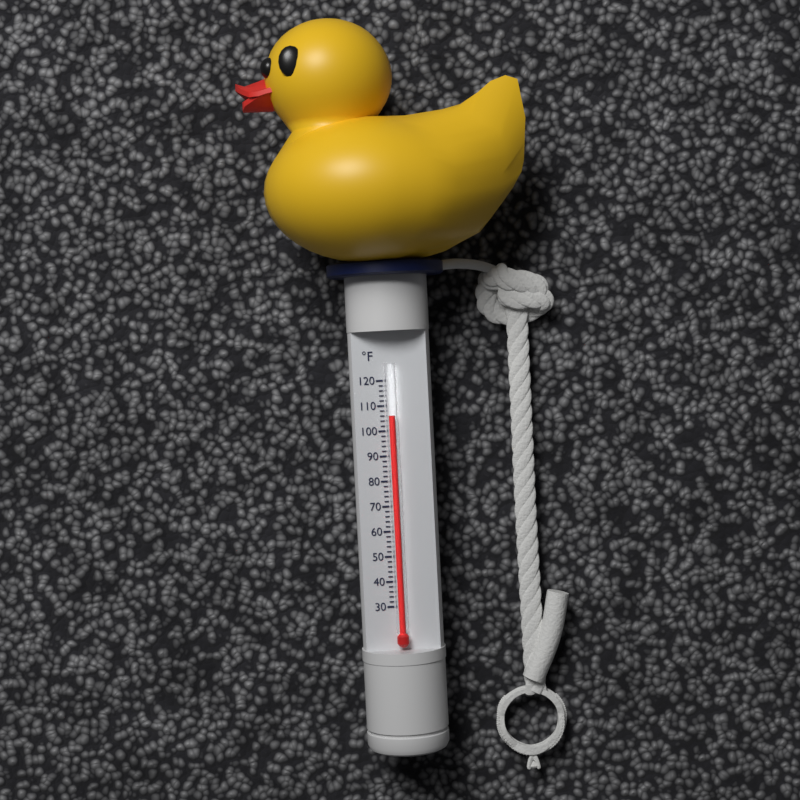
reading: 106 °F
